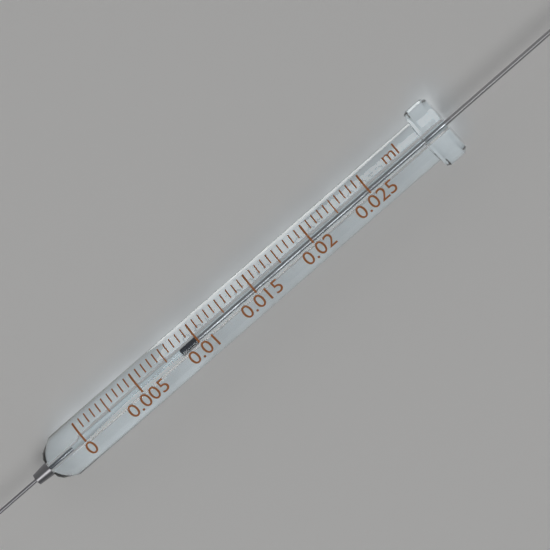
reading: 0.0085 ml
